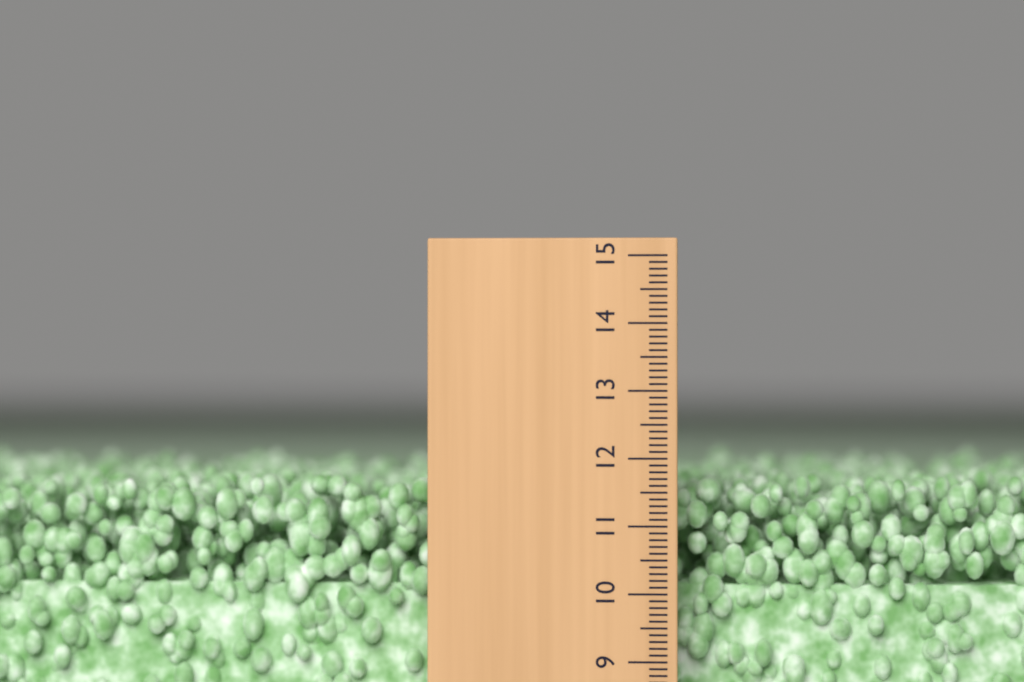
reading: 11.7 (no unit)
